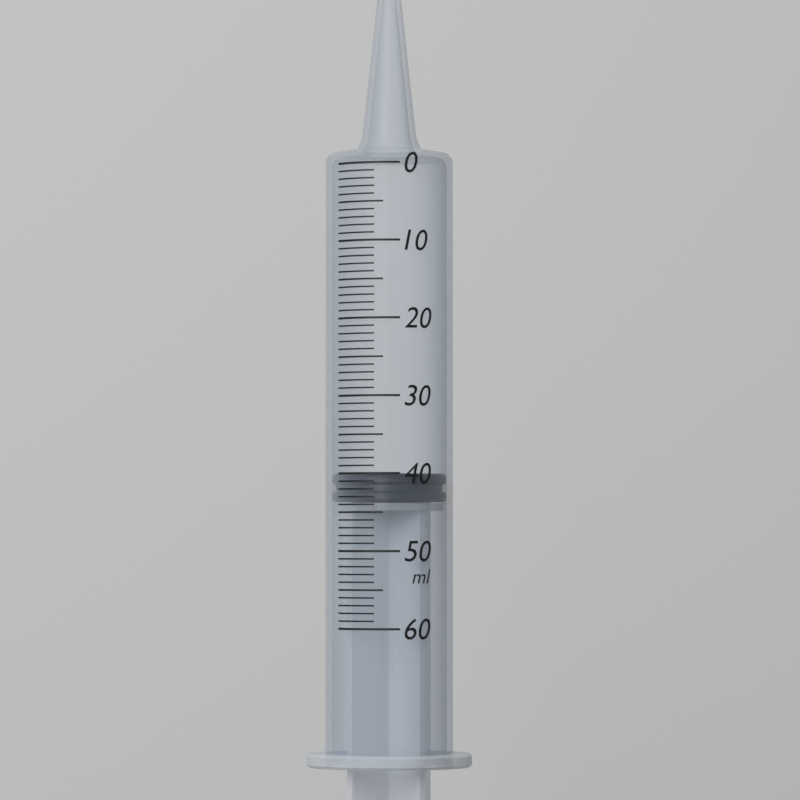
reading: 40 ml
